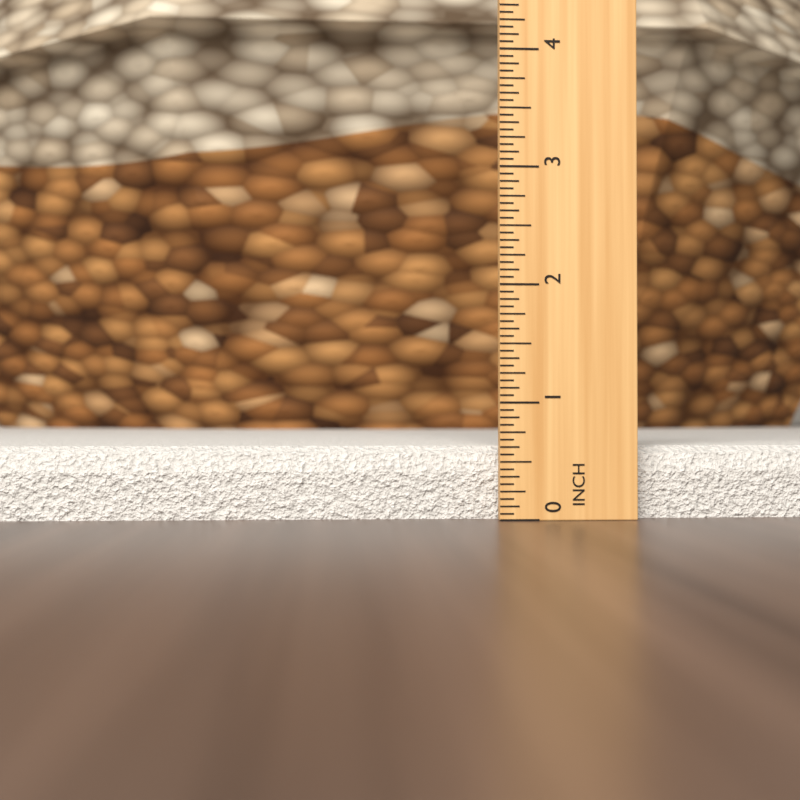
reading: 0.6250 in
